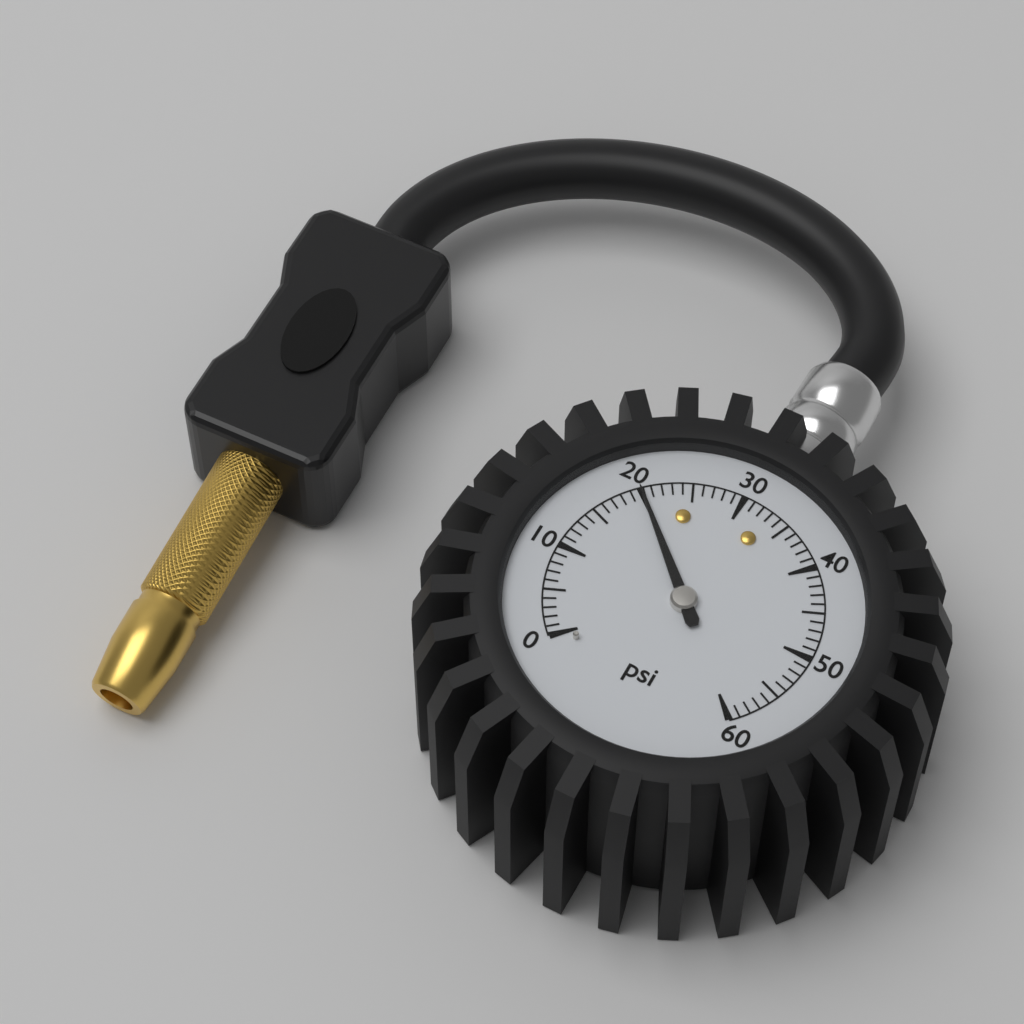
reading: 20 psi
